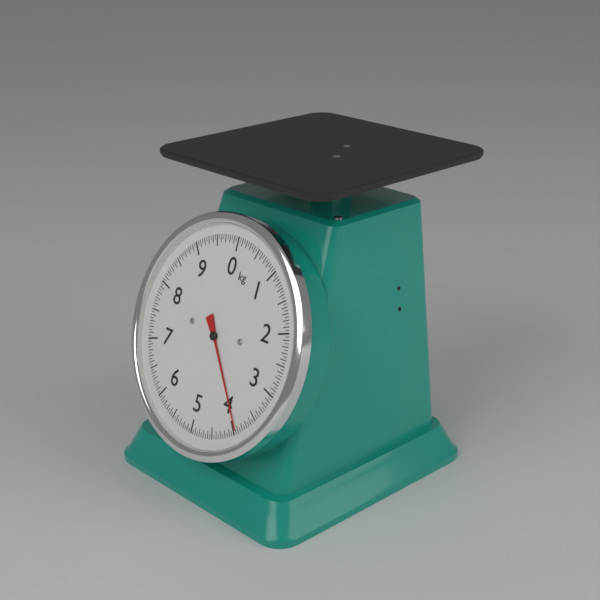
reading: 3.95 kg
